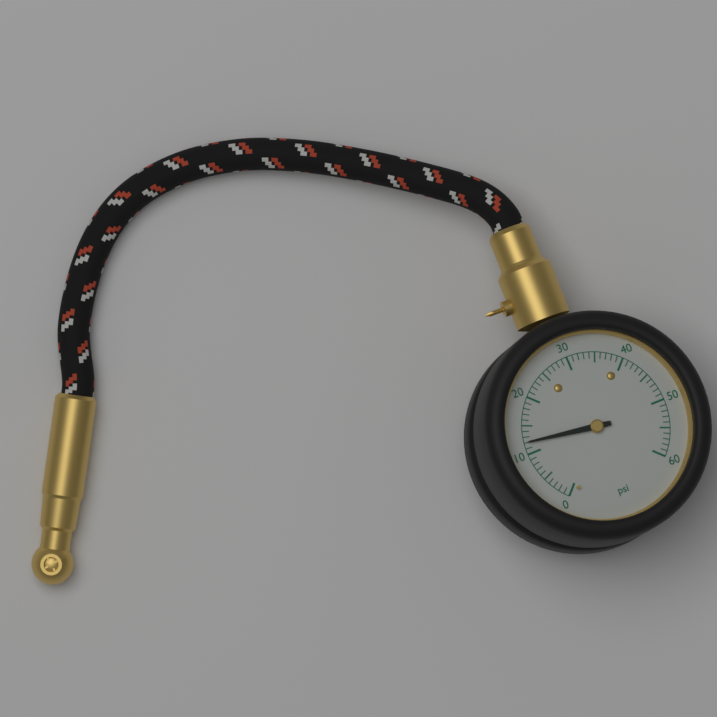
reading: 12 psi
